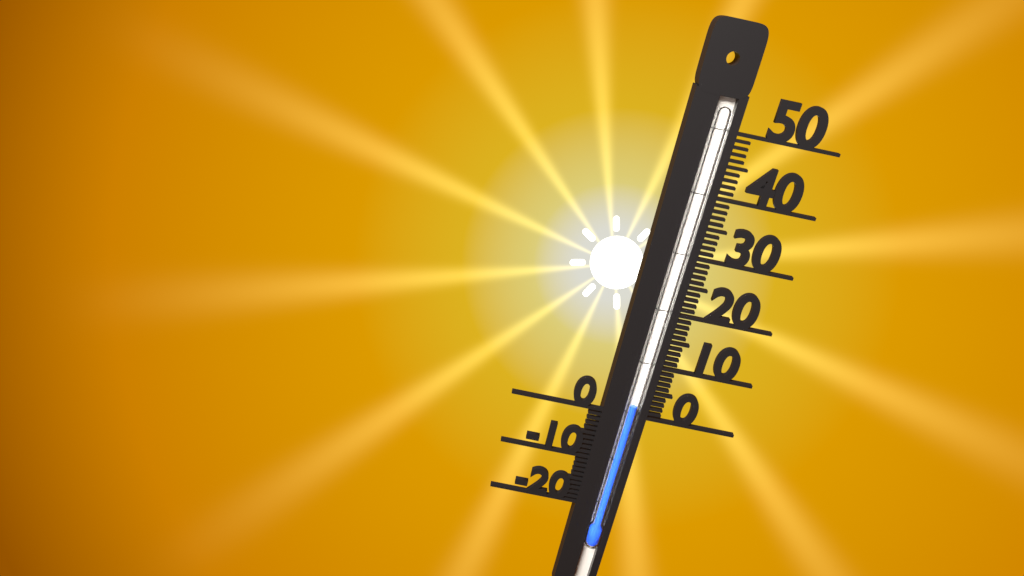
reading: 2 (no unit)
